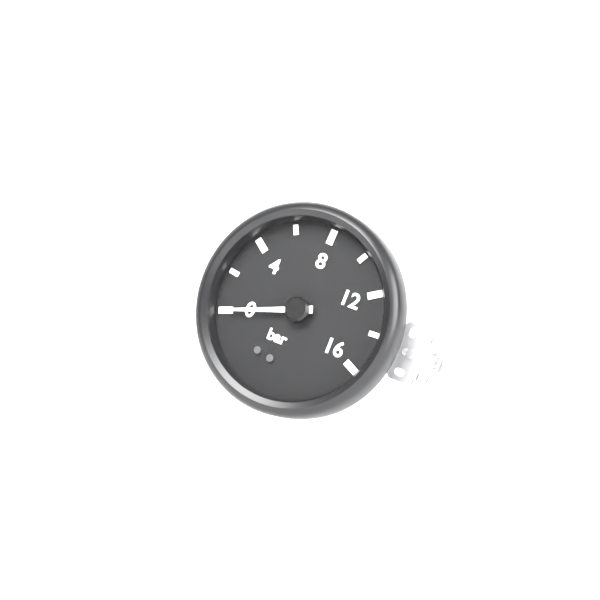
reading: 0 bar
